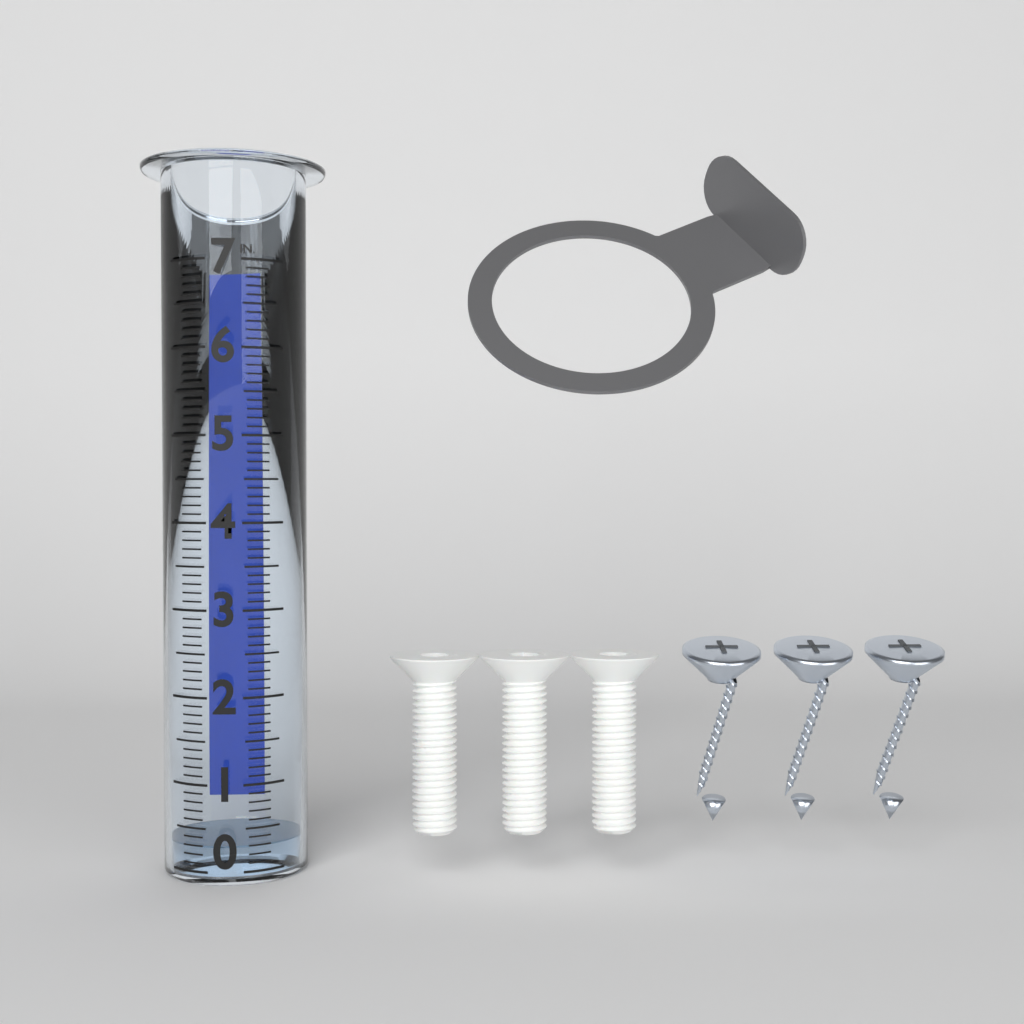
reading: 0.3 in
